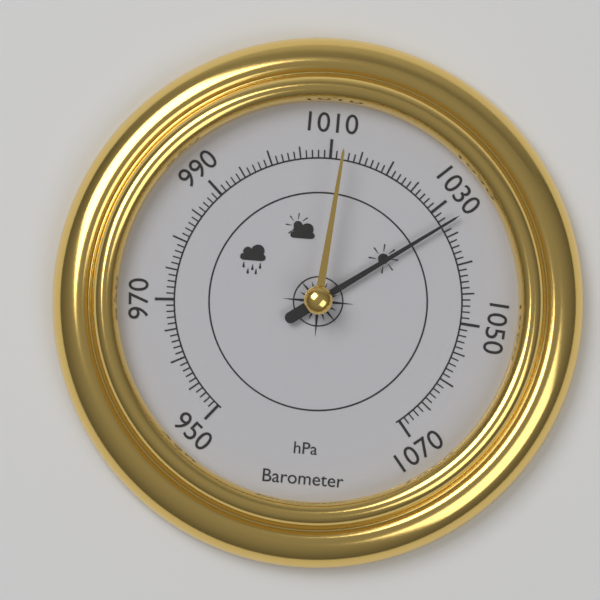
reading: 1033 hPa
